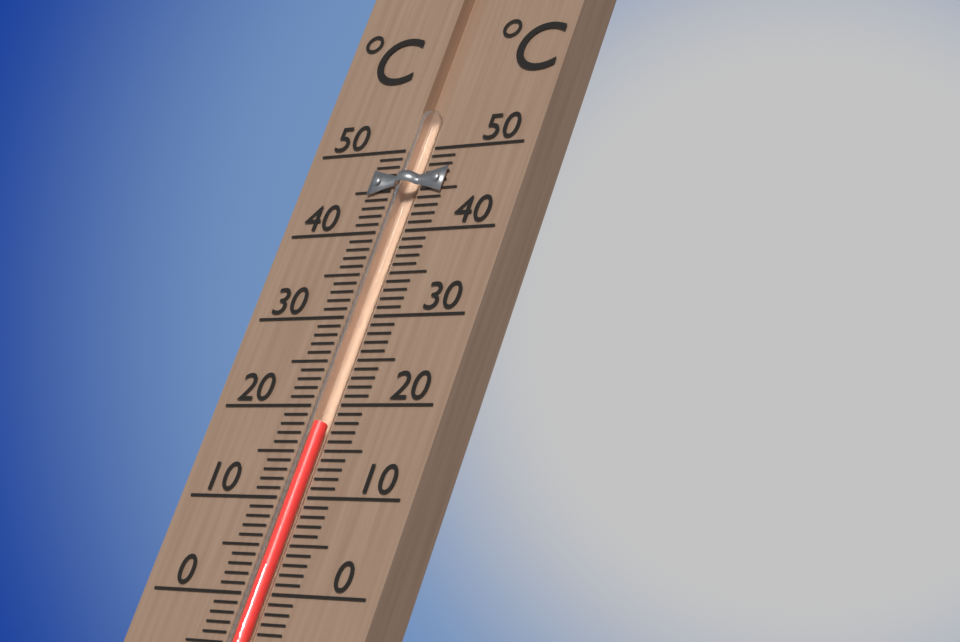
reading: 18 °C
